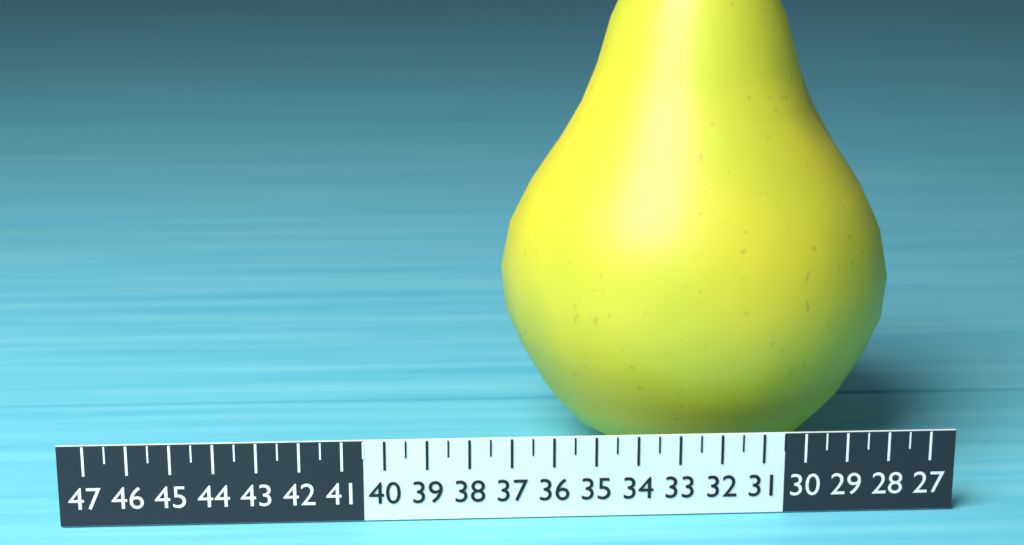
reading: 37.0 (no unit)
